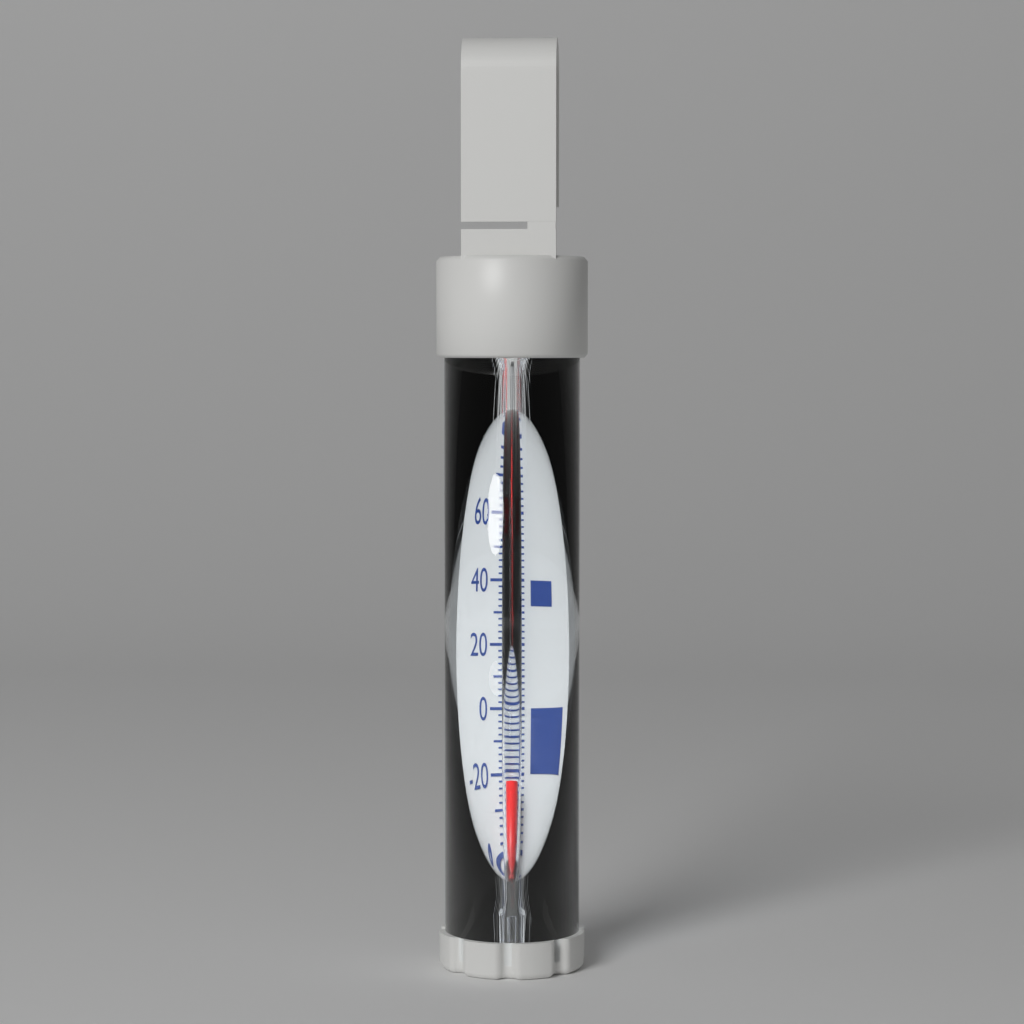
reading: -24 °F
